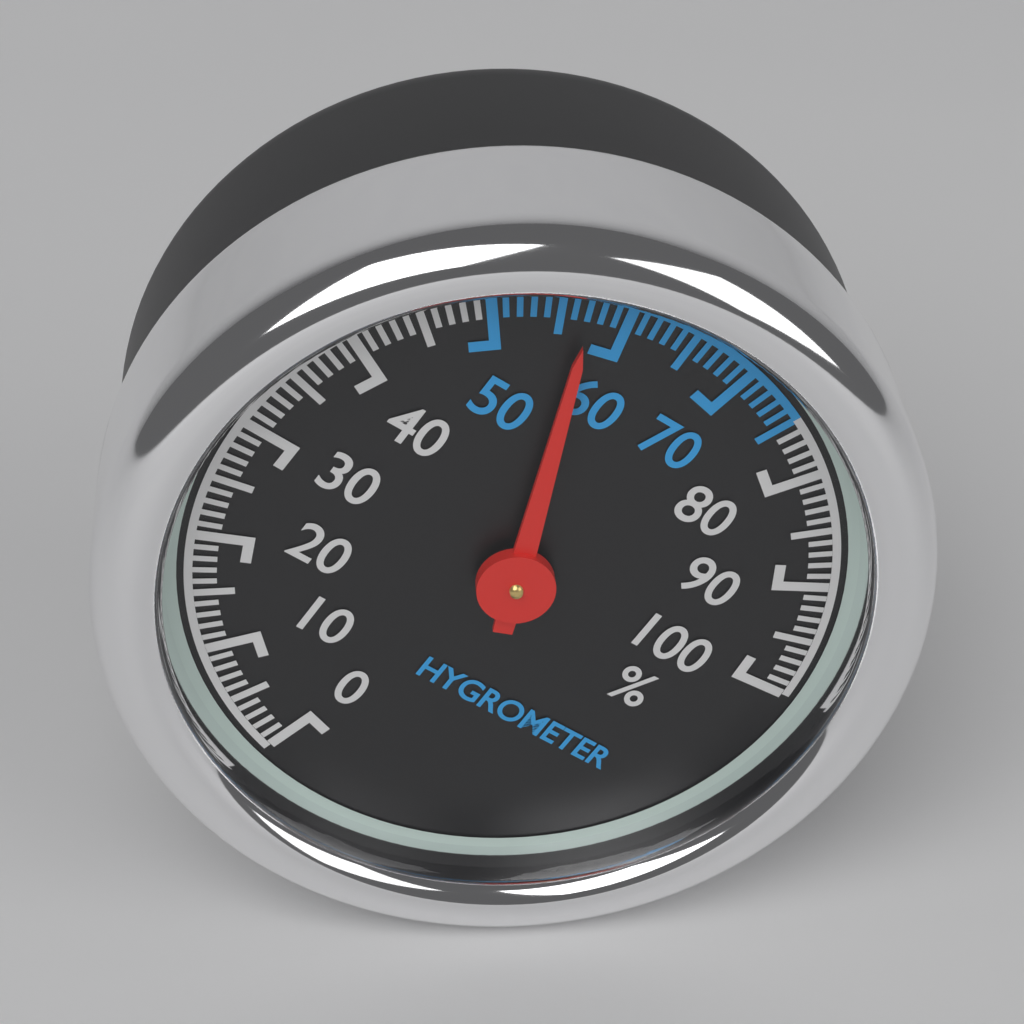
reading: 57 %
